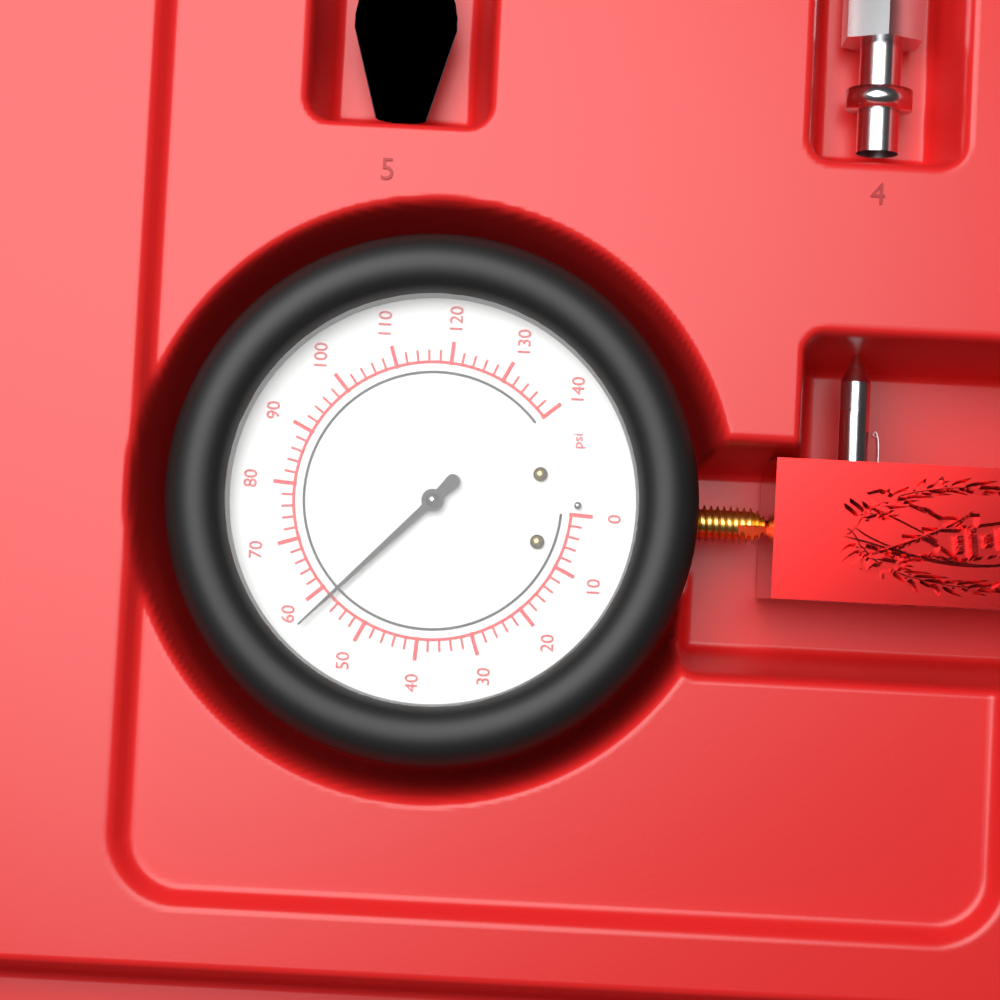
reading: 58 psi
